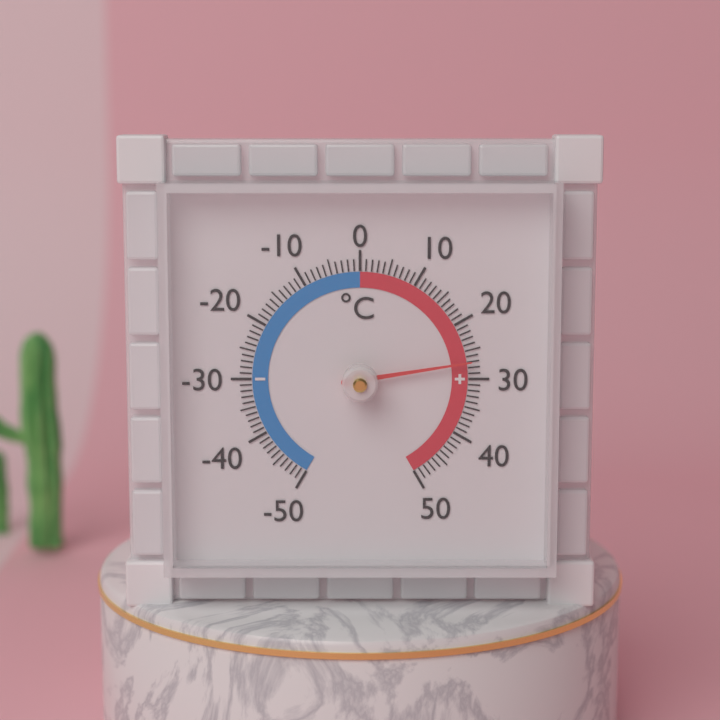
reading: 27 °C
